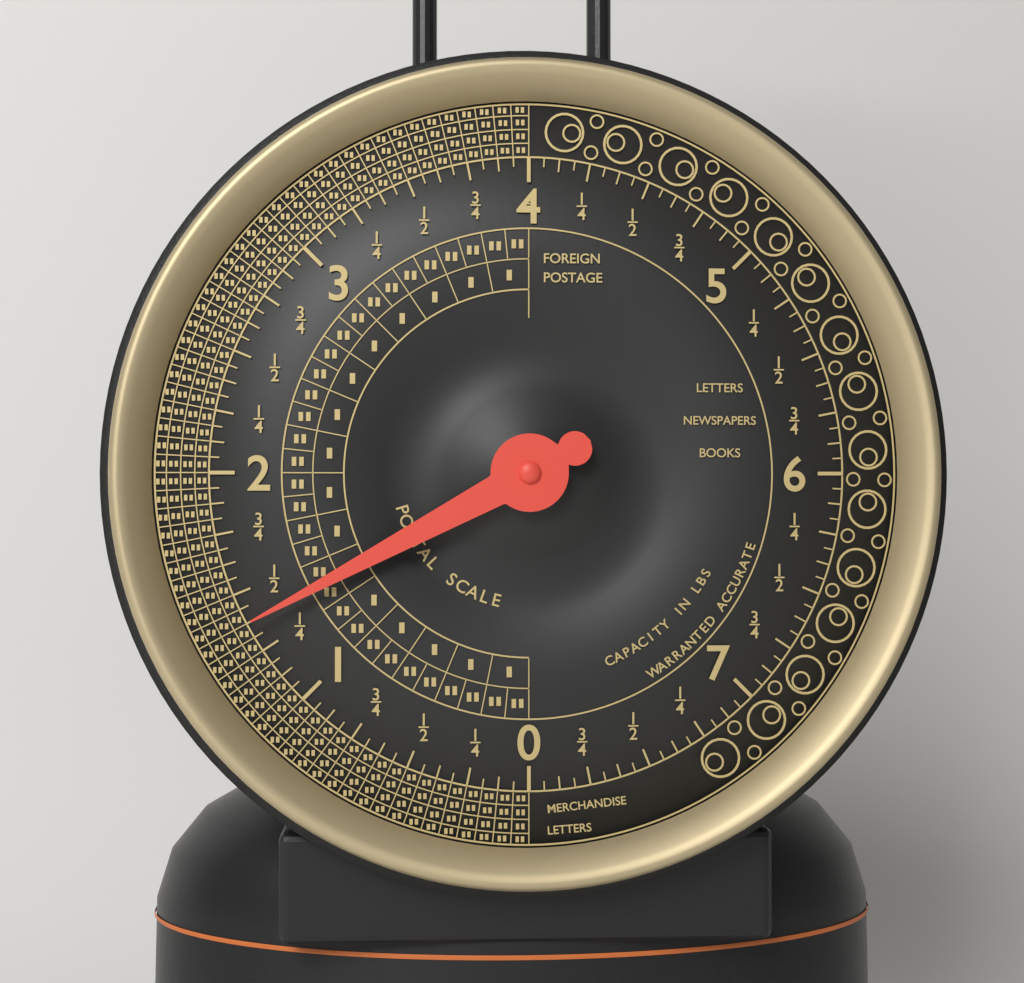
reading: 1.3750 lbs
